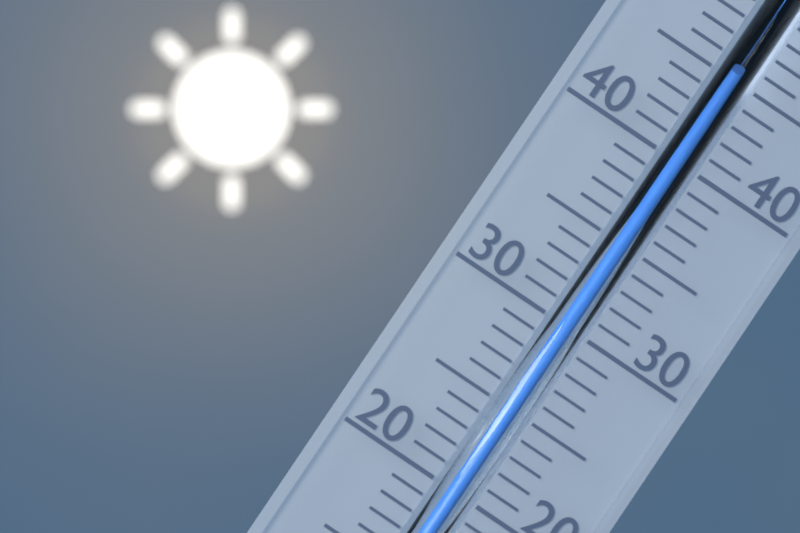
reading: 45 °C
